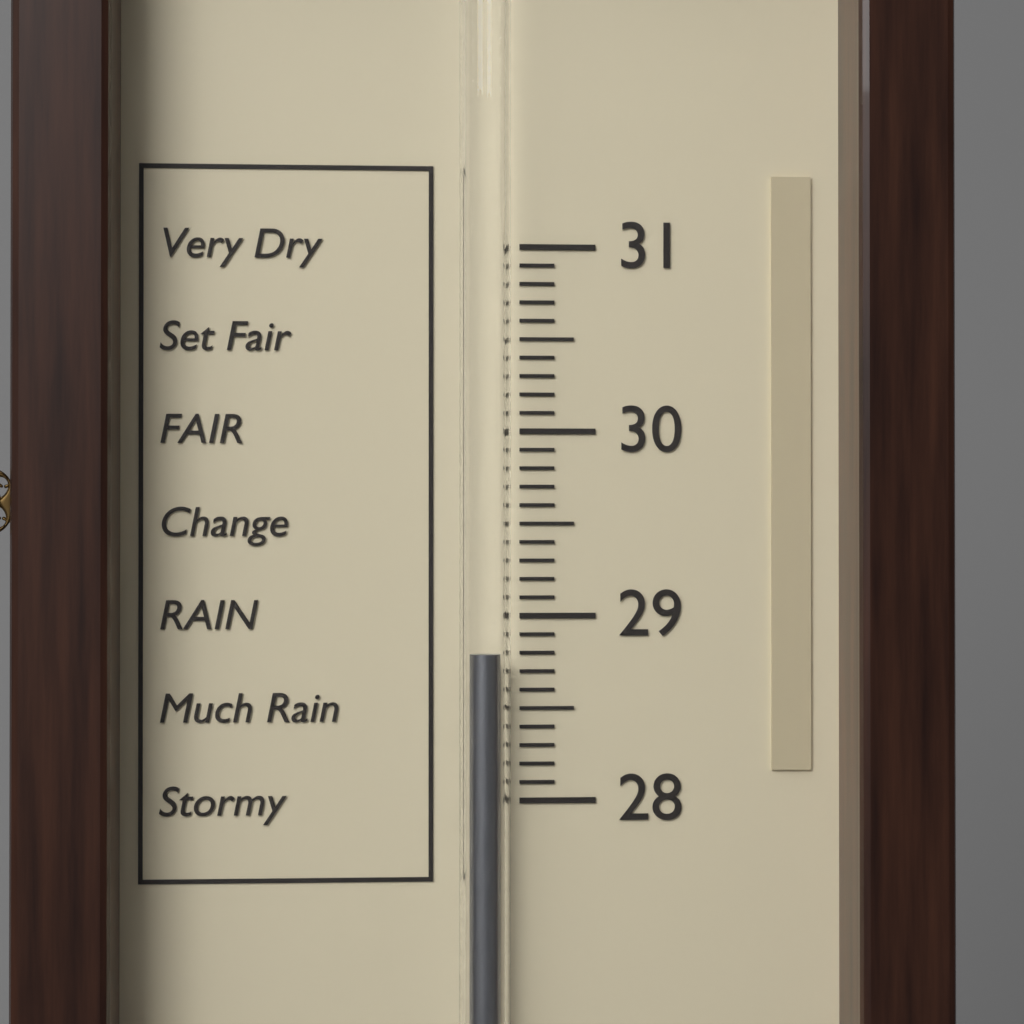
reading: 28.8 (no unit)
